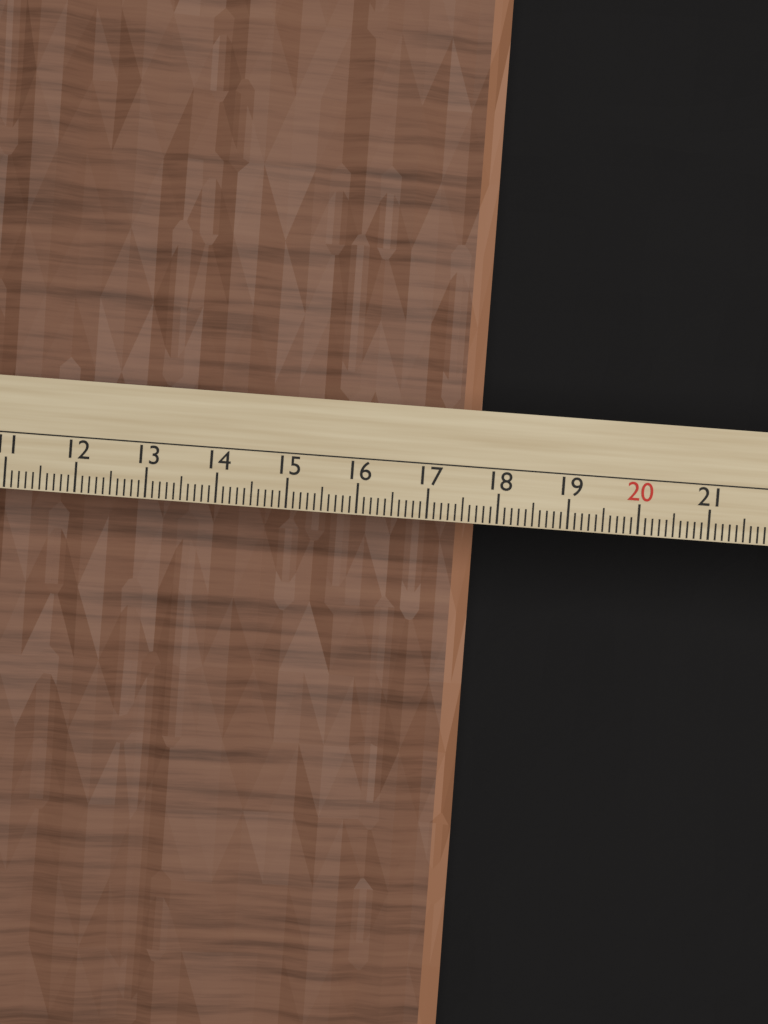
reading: 17.8 cm
